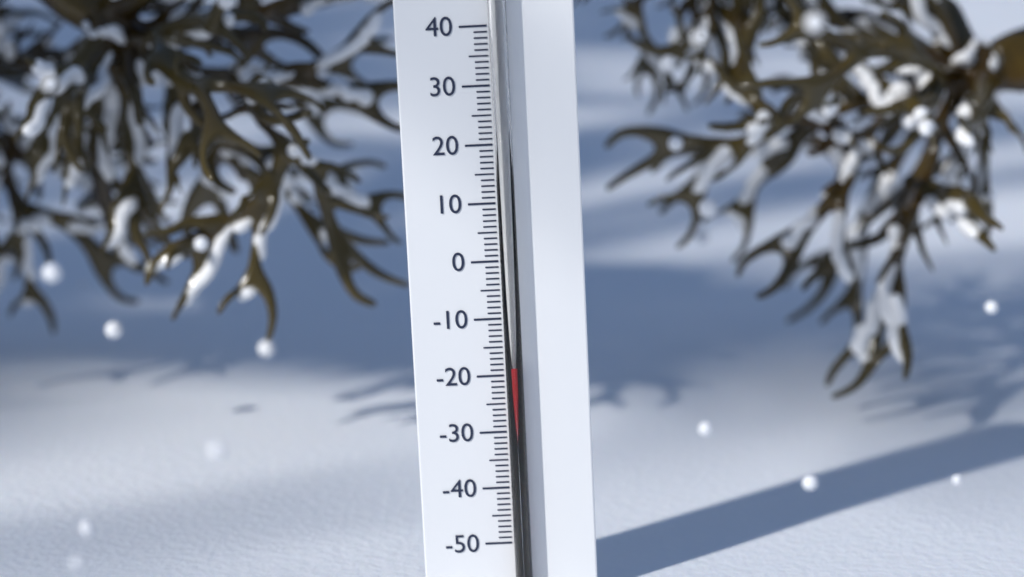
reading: -18 (no unit)
